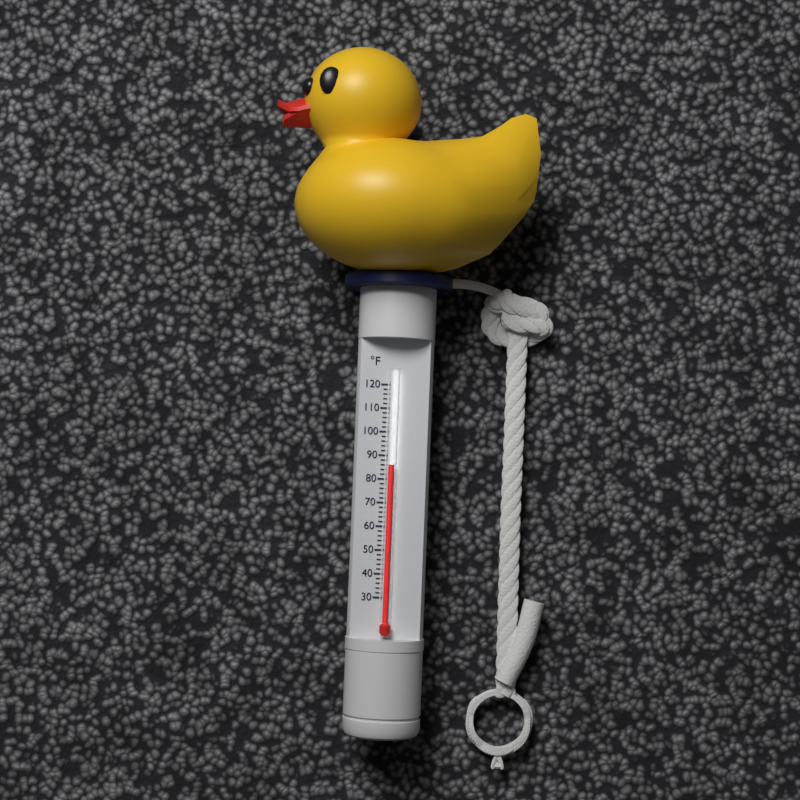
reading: 86 °F
